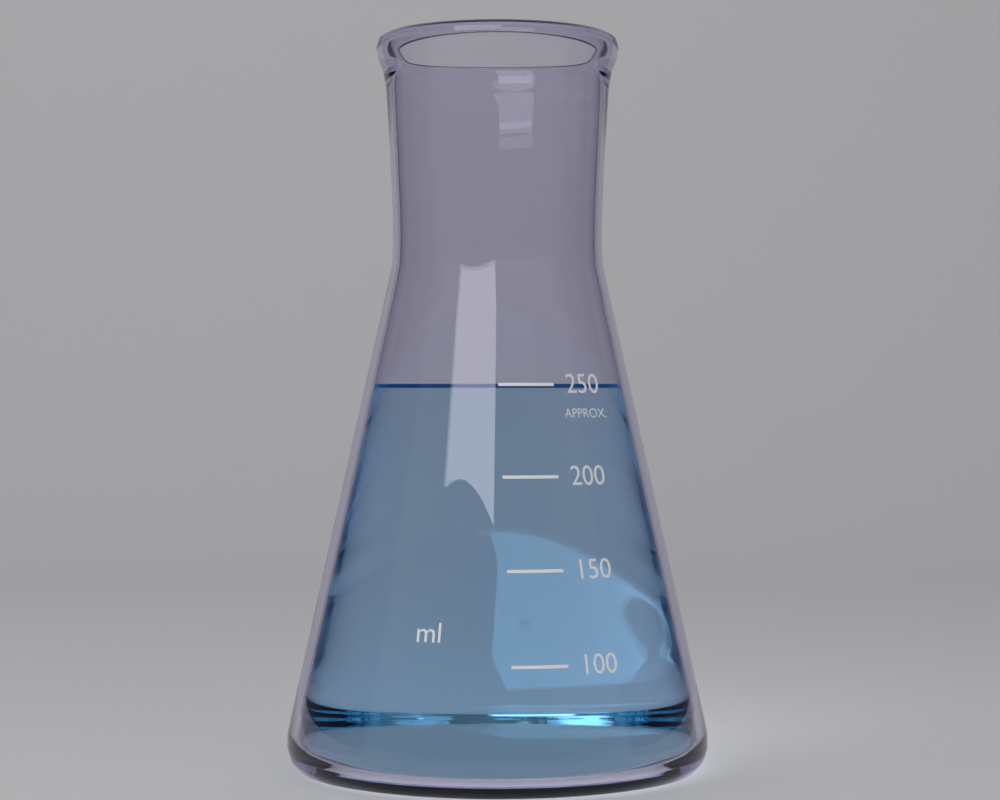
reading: 250 ml
